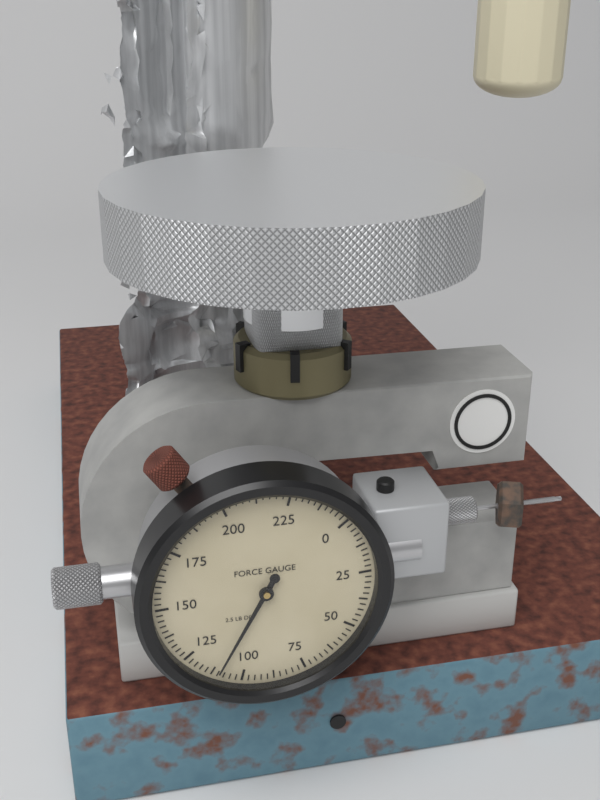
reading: 110.0 lb
